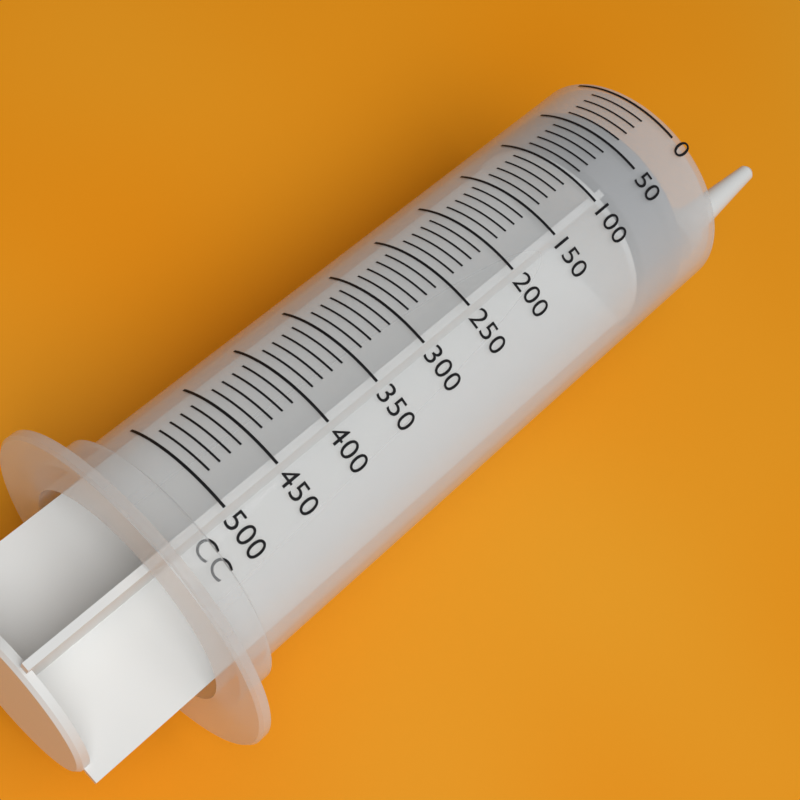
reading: 30 cc
